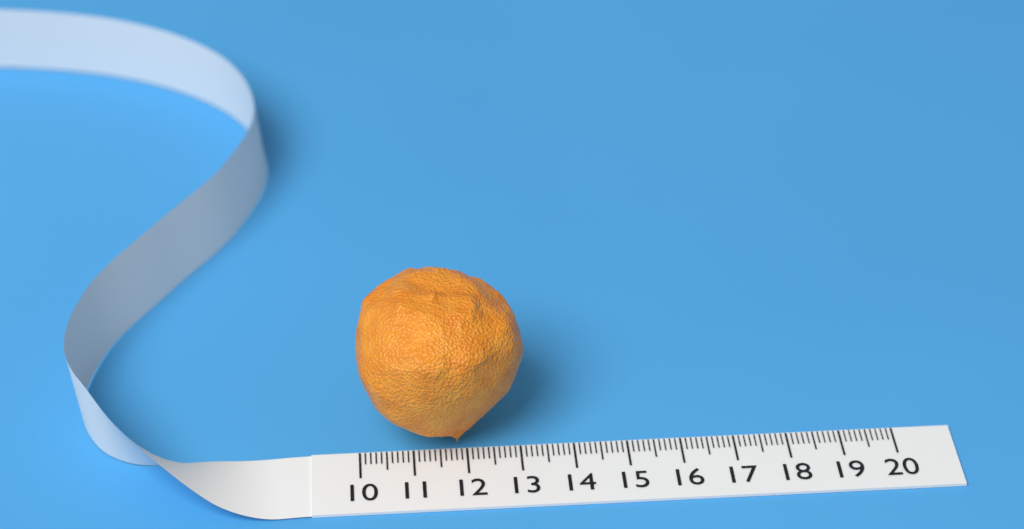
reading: 13.1 (no unit)
